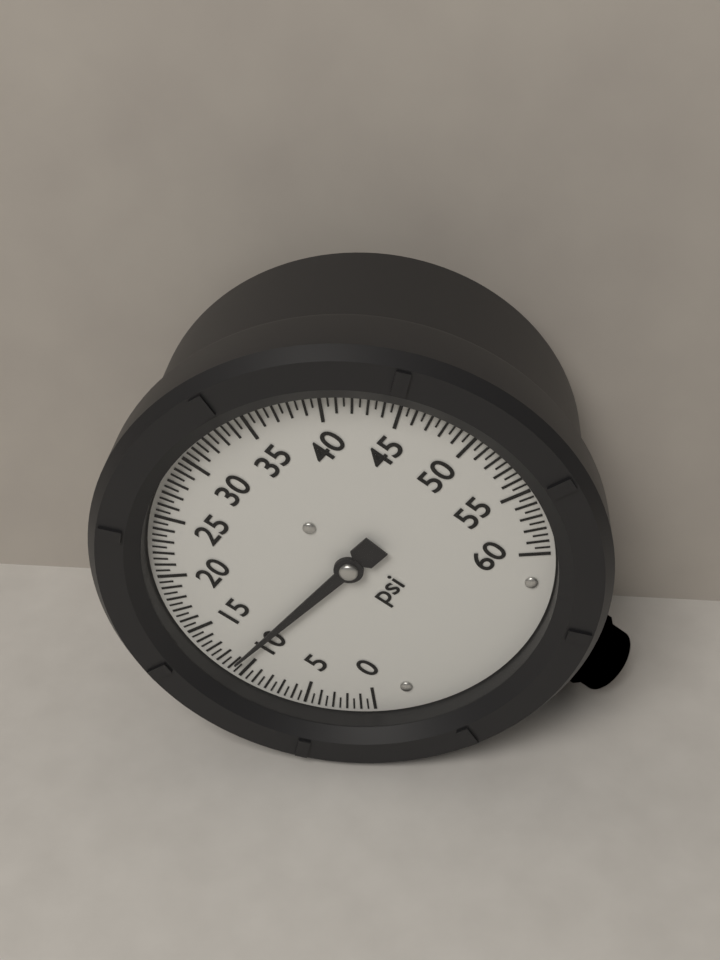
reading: 11.0 psi
